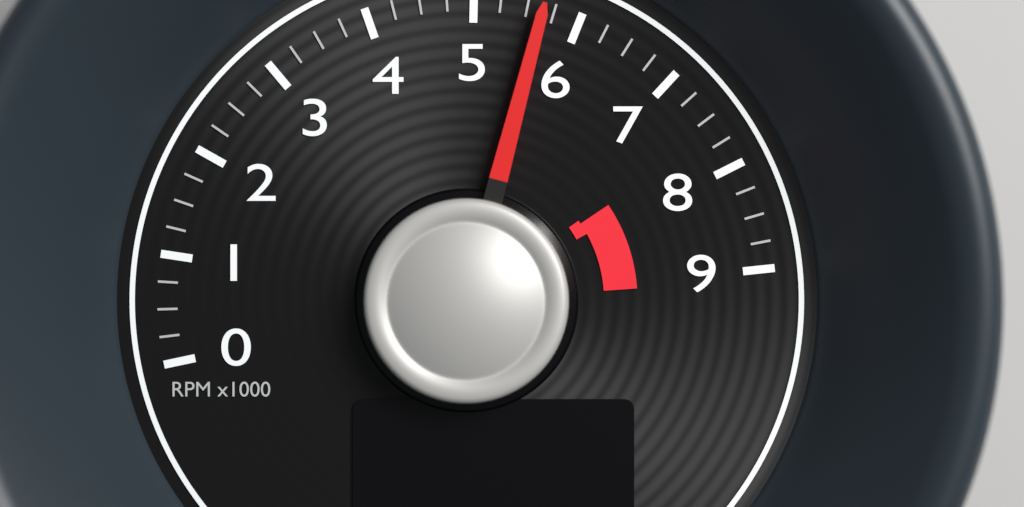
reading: 5650 RPM
